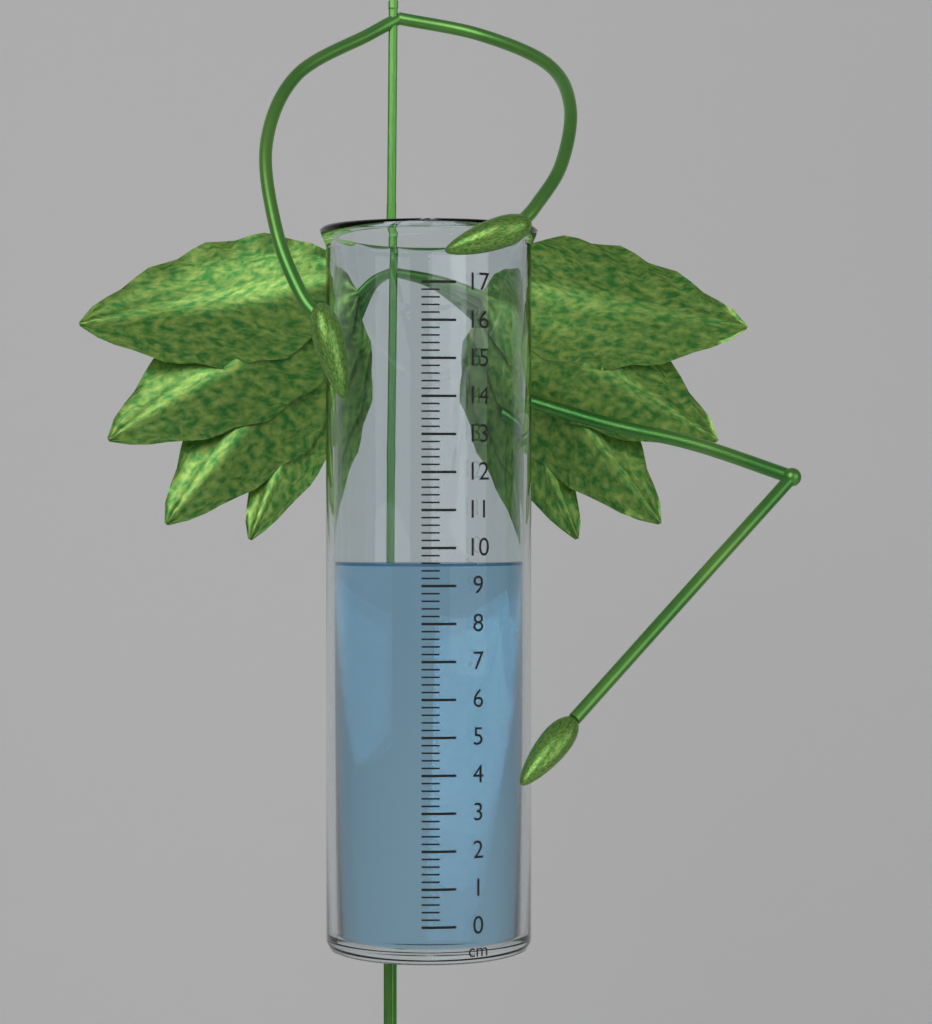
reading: 9.6 cm
